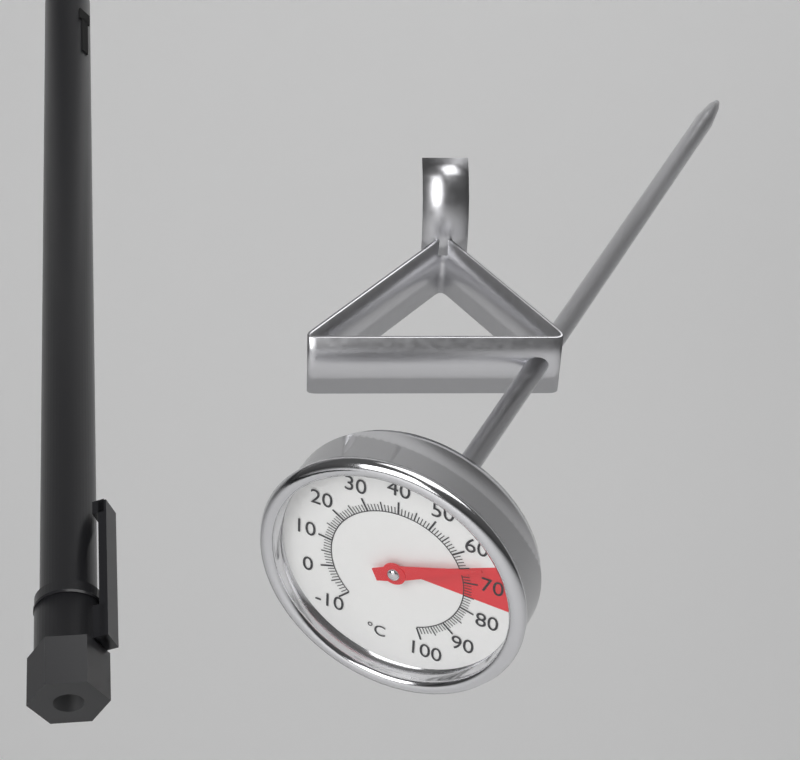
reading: 65 °C
